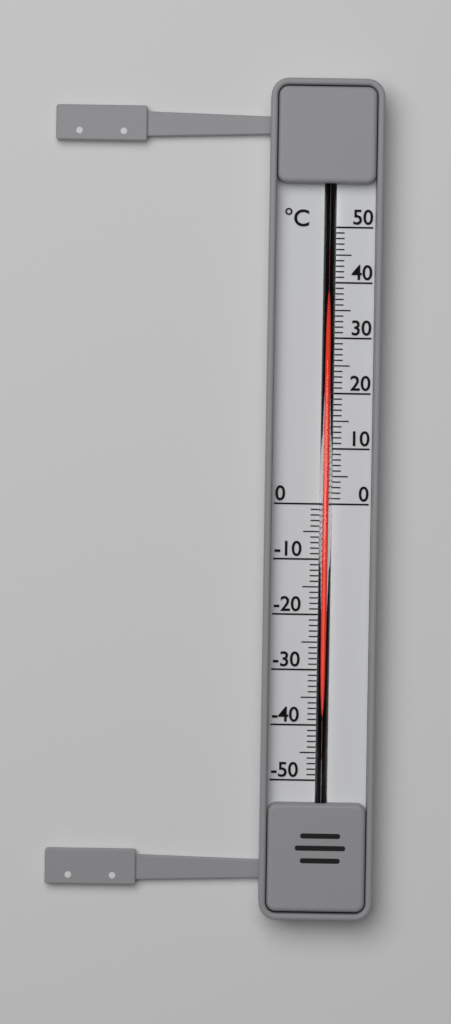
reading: 41 °C
